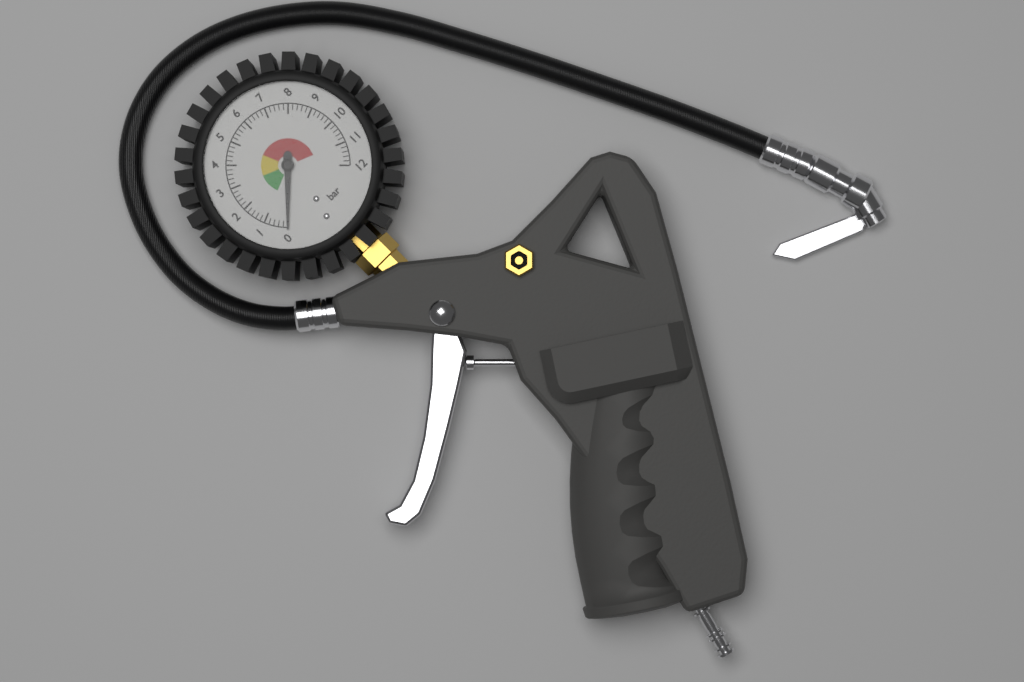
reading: 0.0 bar
